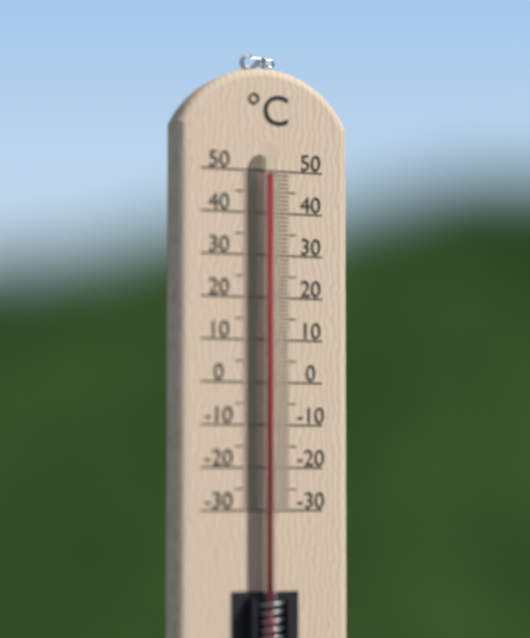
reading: 49 °C
